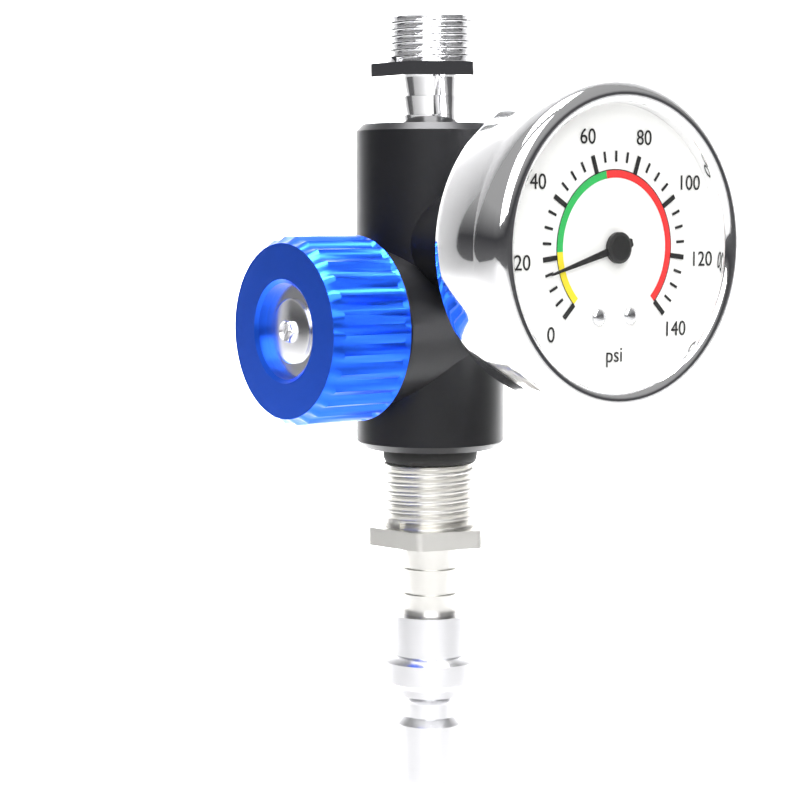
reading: 15 psi
